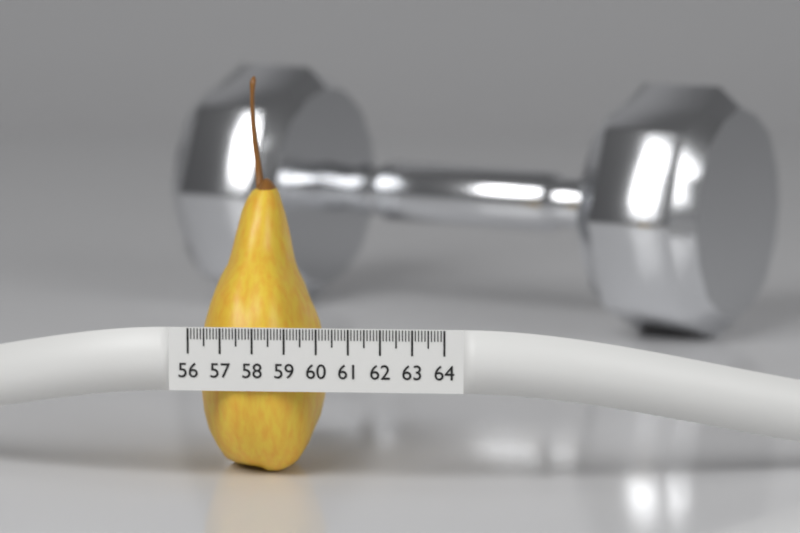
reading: 60.0 (no unit)
